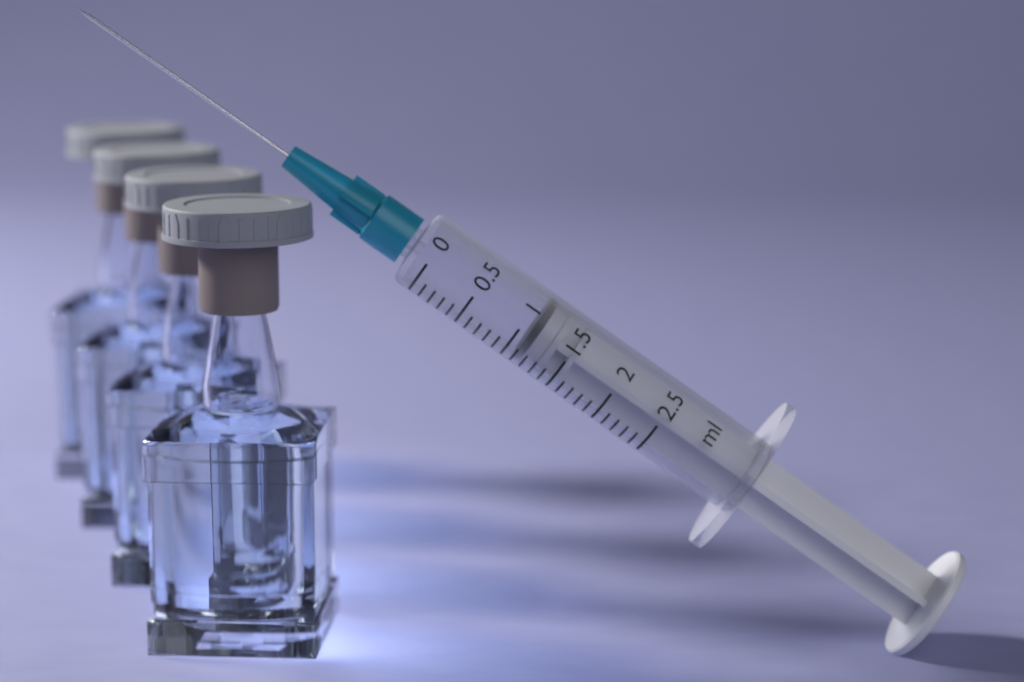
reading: 1.1 ml
